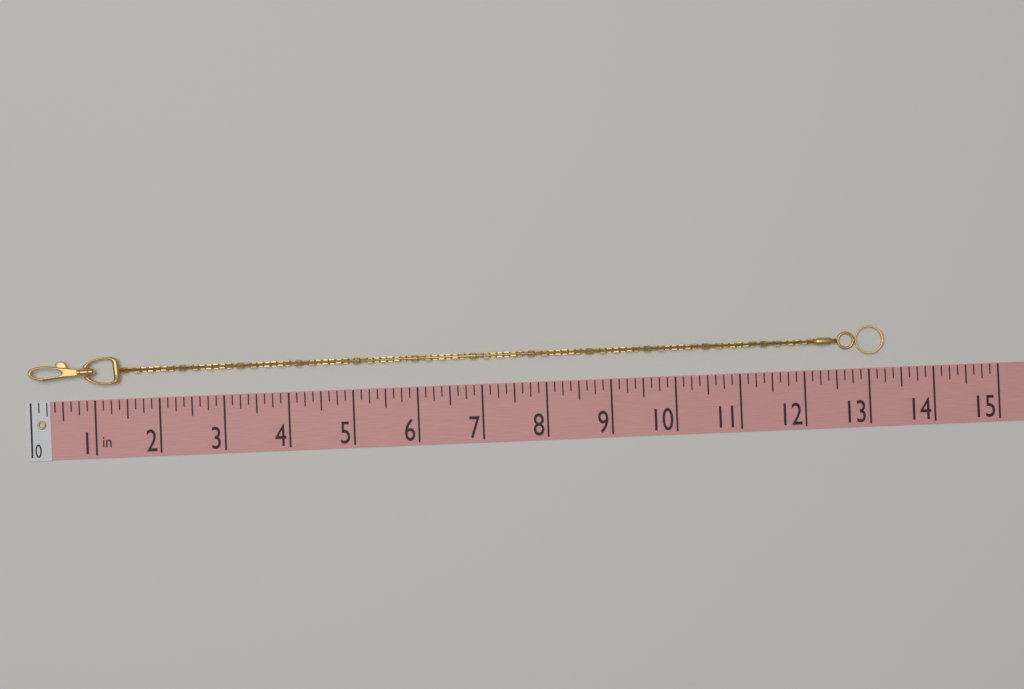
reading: 13.250 in
